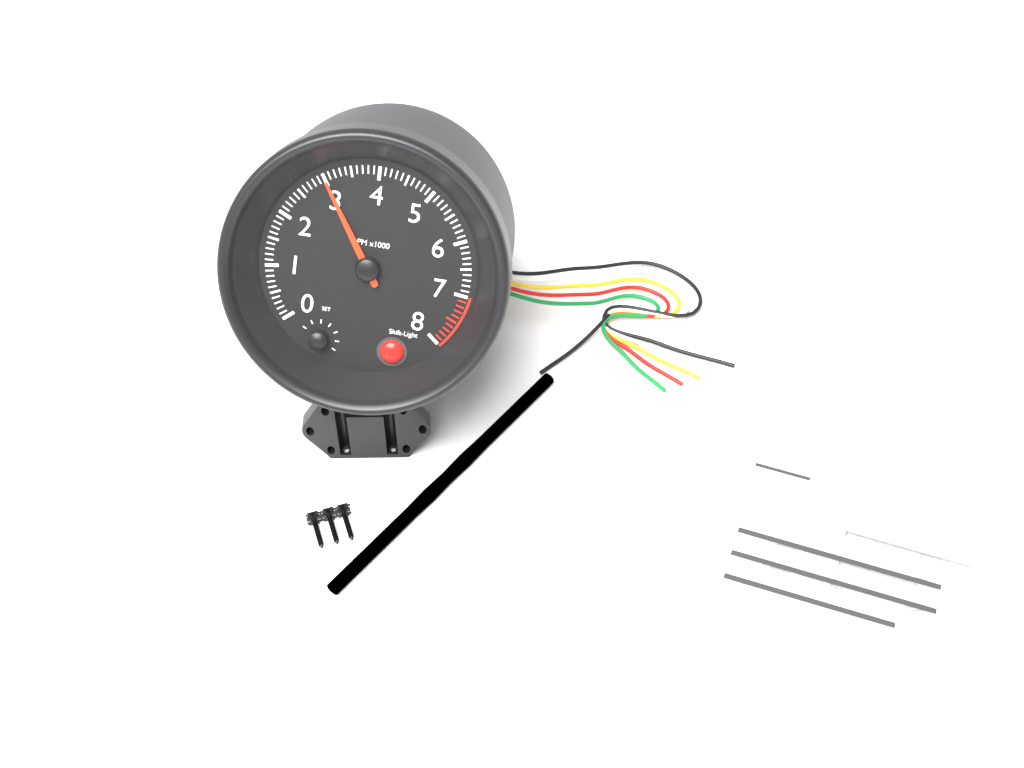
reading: 3000 RPM
